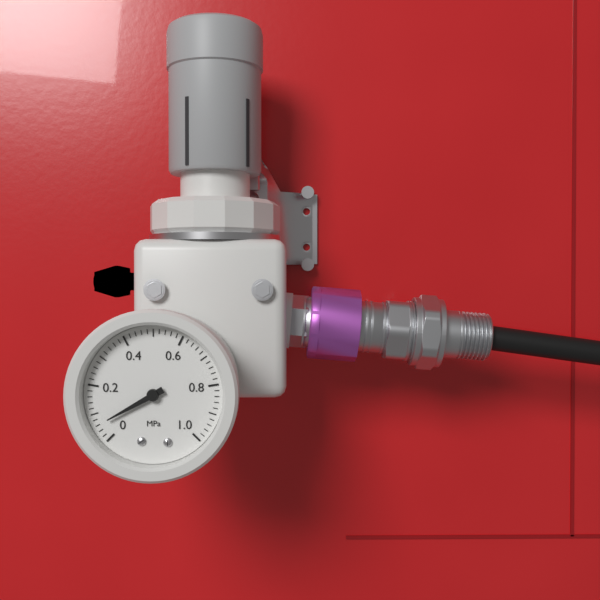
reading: 0.06 MPa
